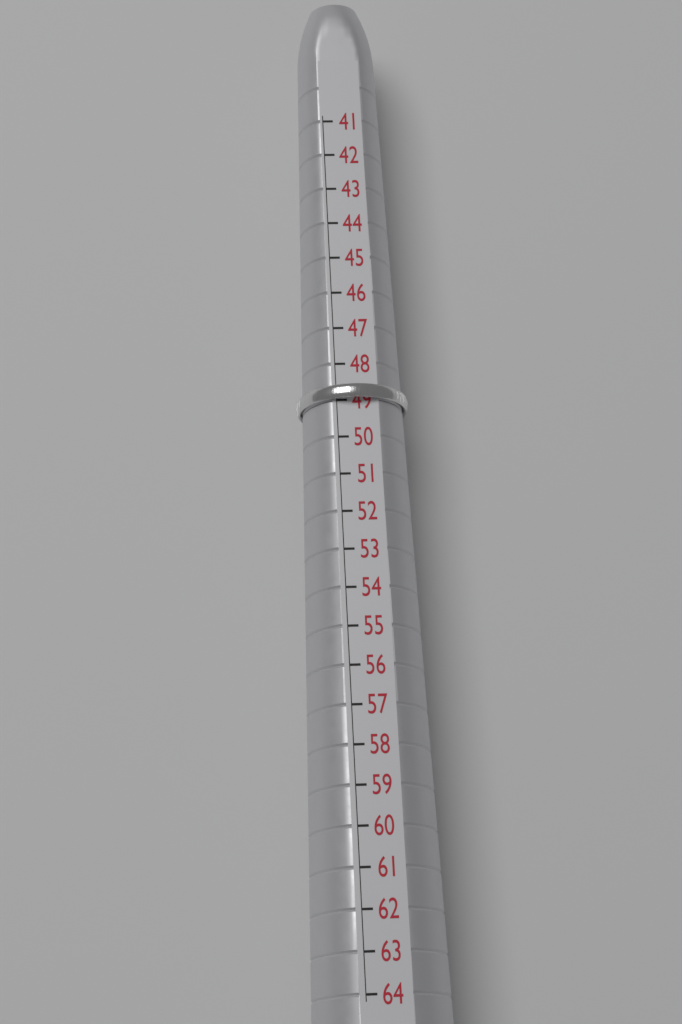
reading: 49 (no unit)
